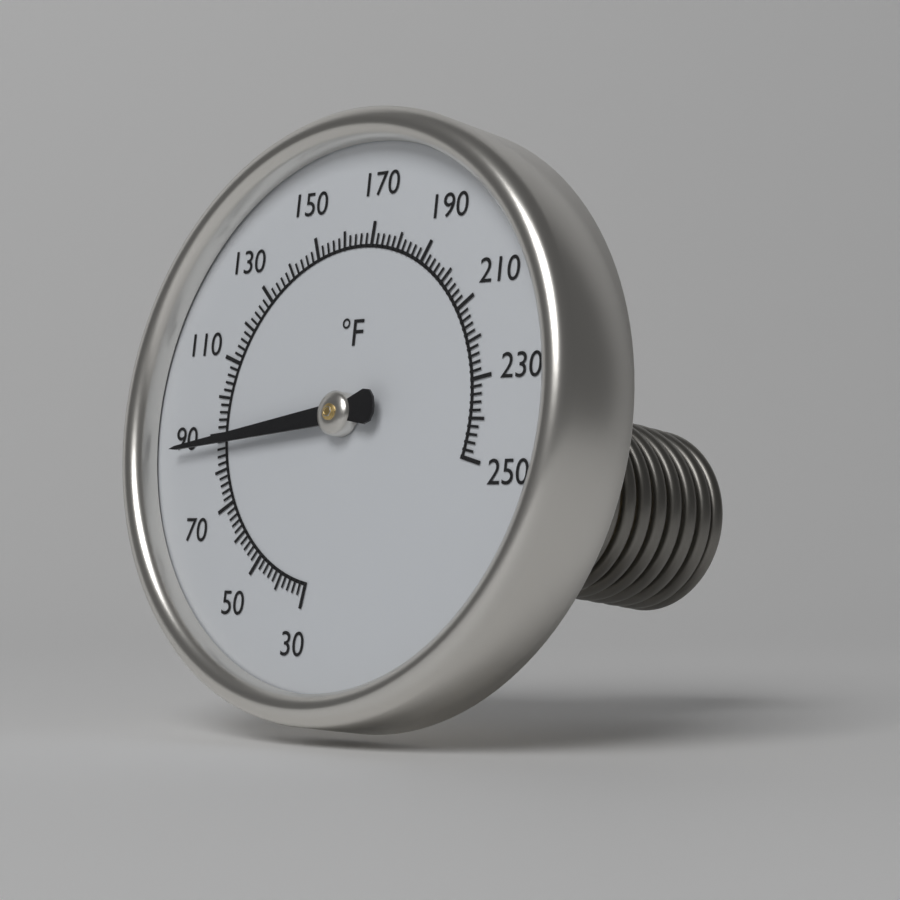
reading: 88 °F
